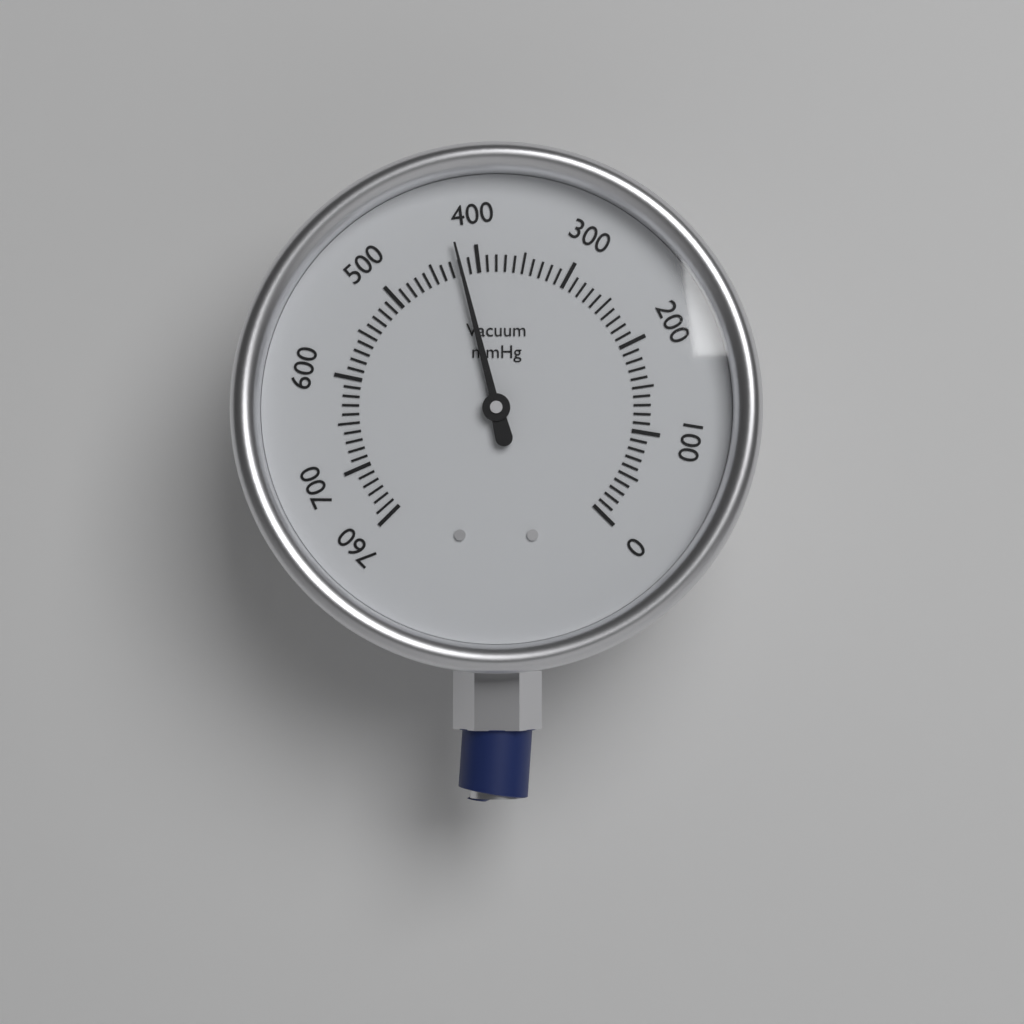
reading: 420 mmHg
